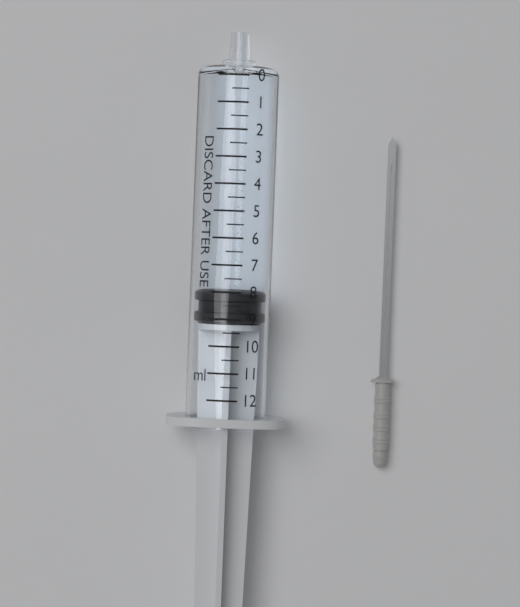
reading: 8.0 ml
